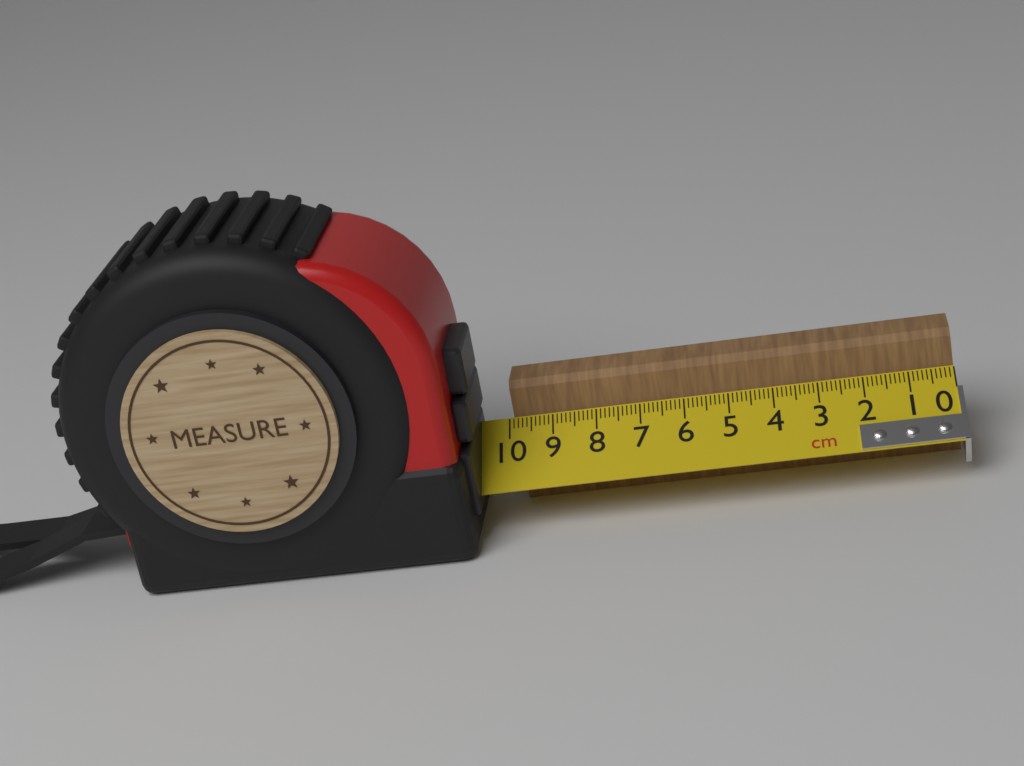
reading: 9.9 cm
